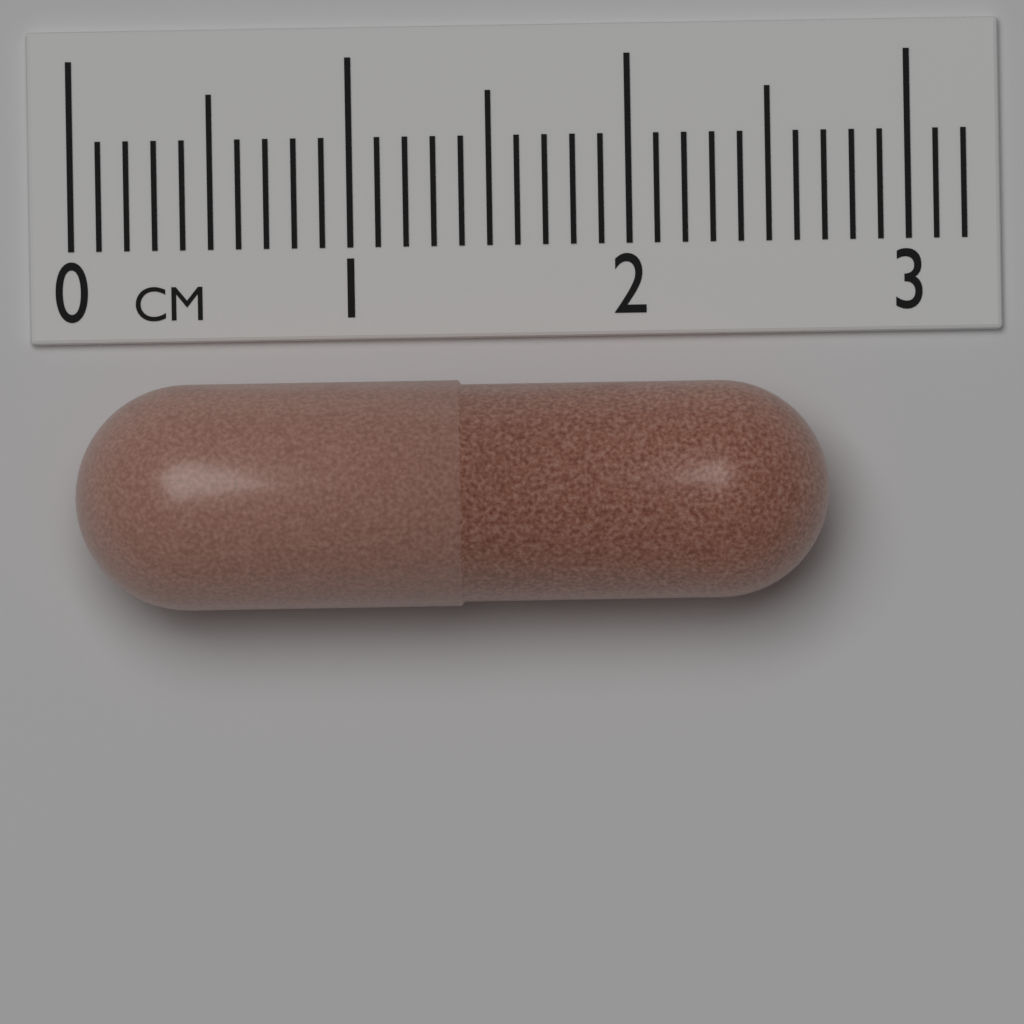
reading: 2.7 cm
